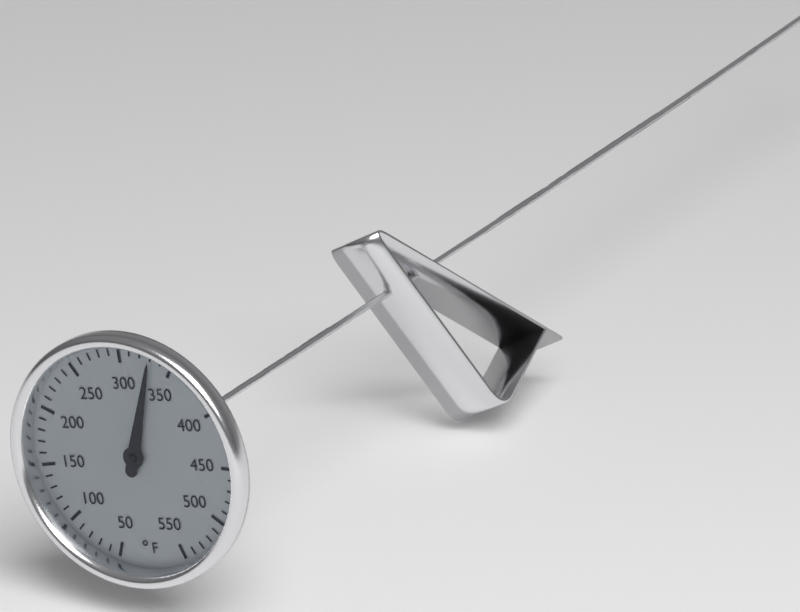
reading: 330 °F
